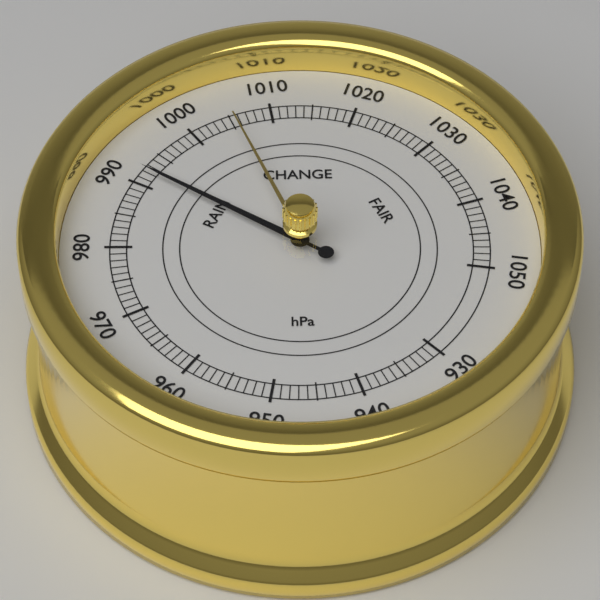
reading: 992 hPa
